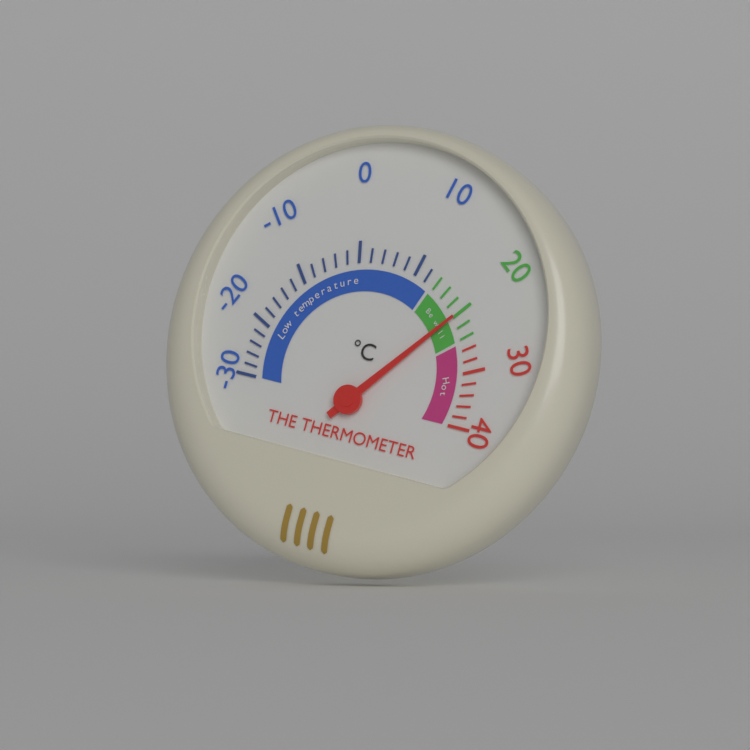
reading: 20 °C
